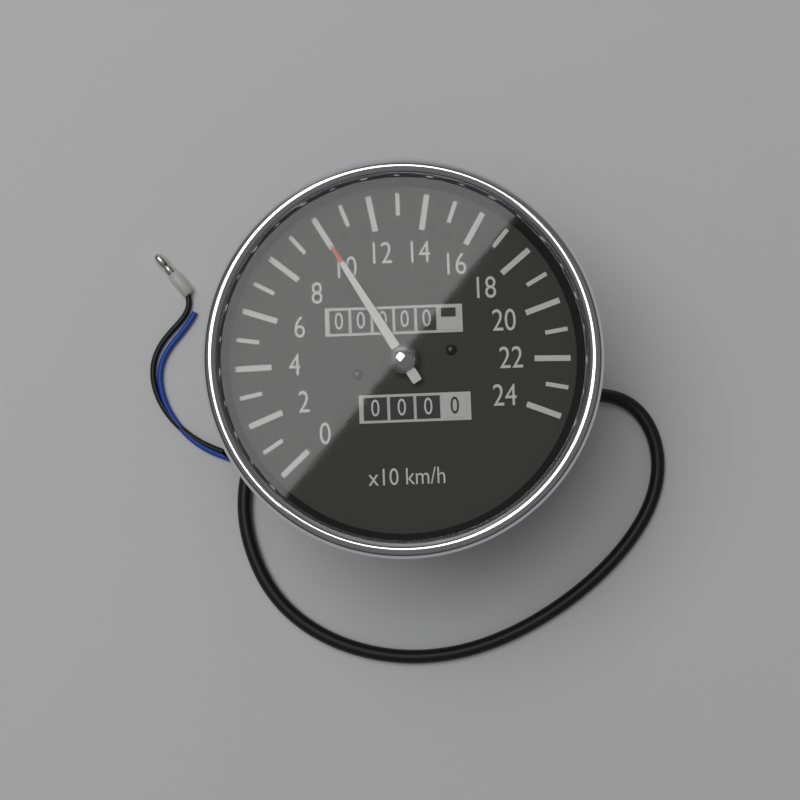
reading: 100 km/h
